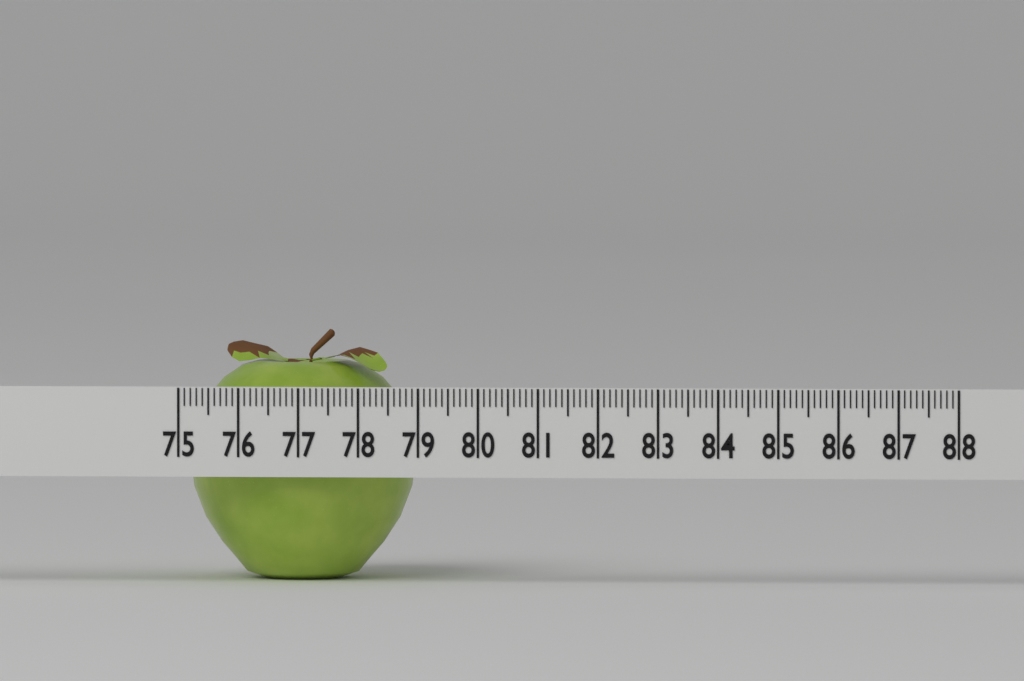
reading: 78.8 (no unit)
